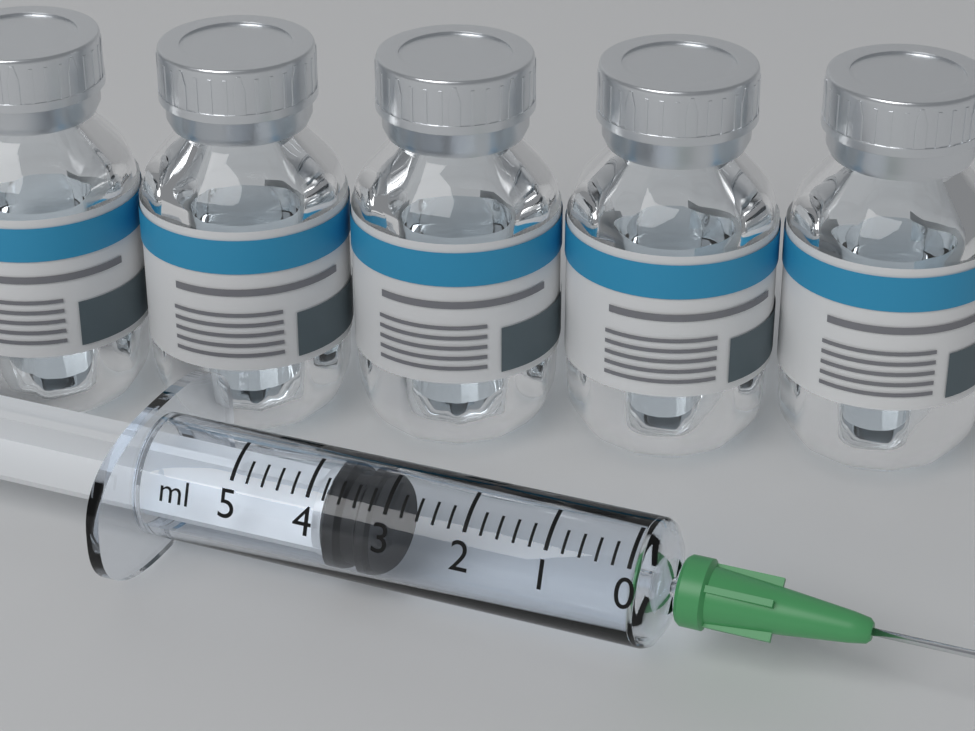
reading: 3.2 ml
